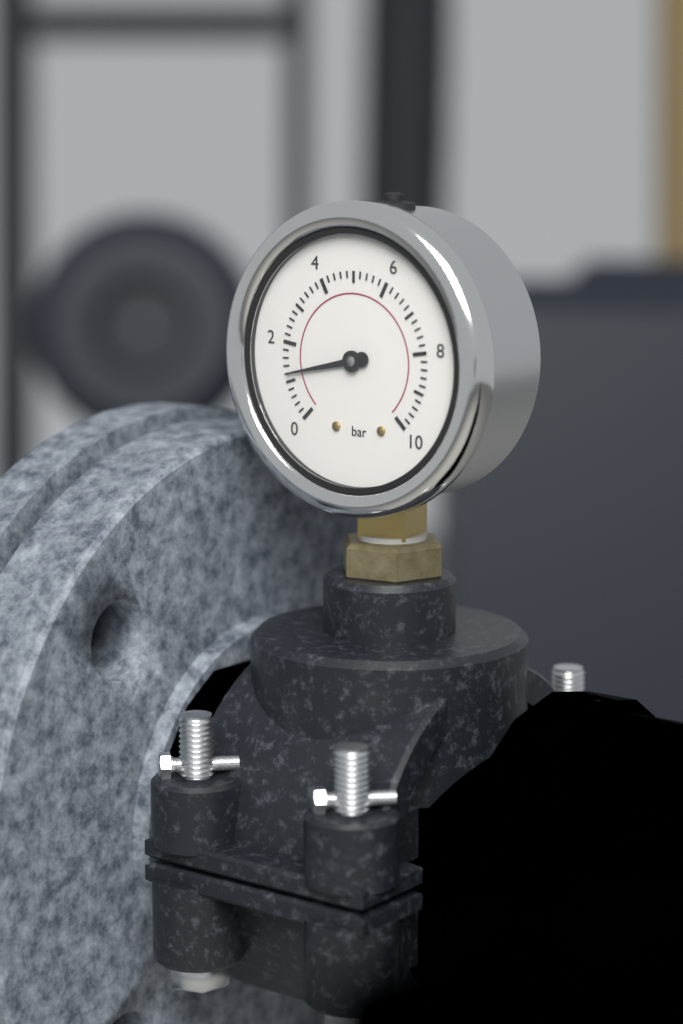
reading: 1.2 bar
